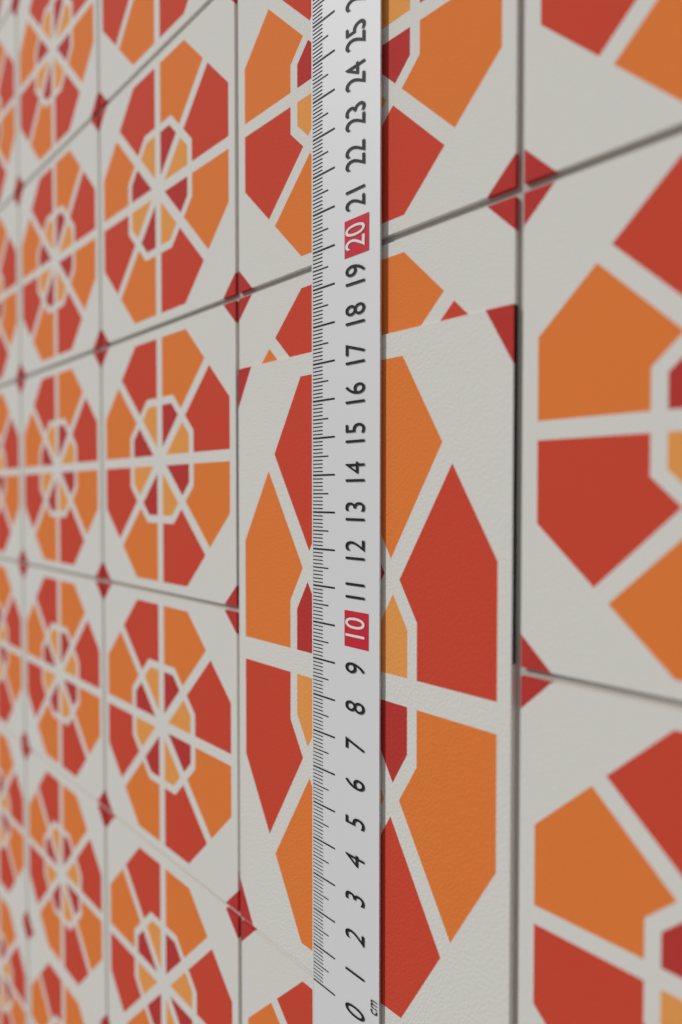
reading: 17.4 cm
